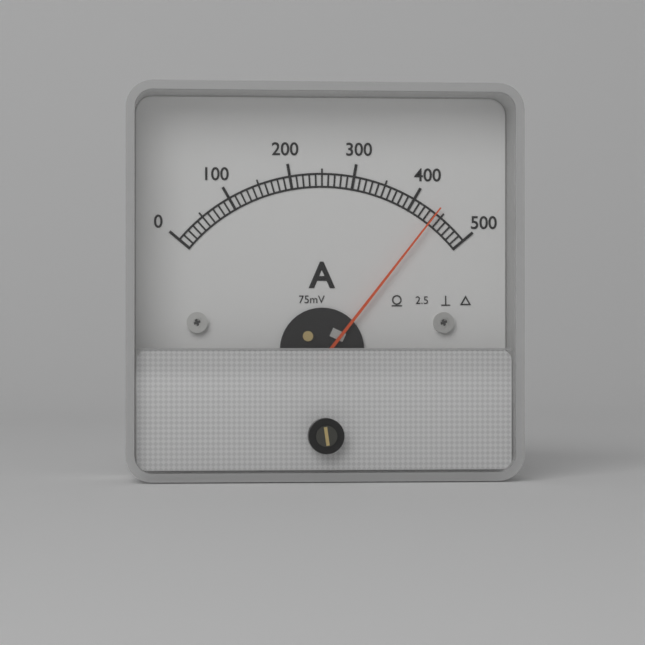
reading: 440 A
